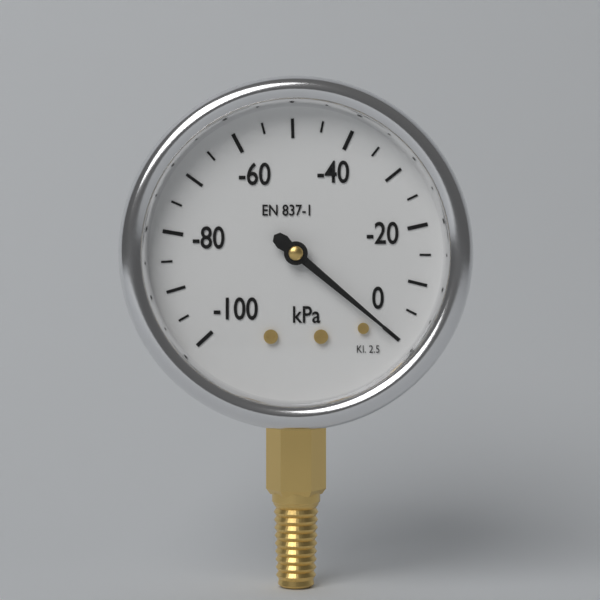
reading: 0 kPa
